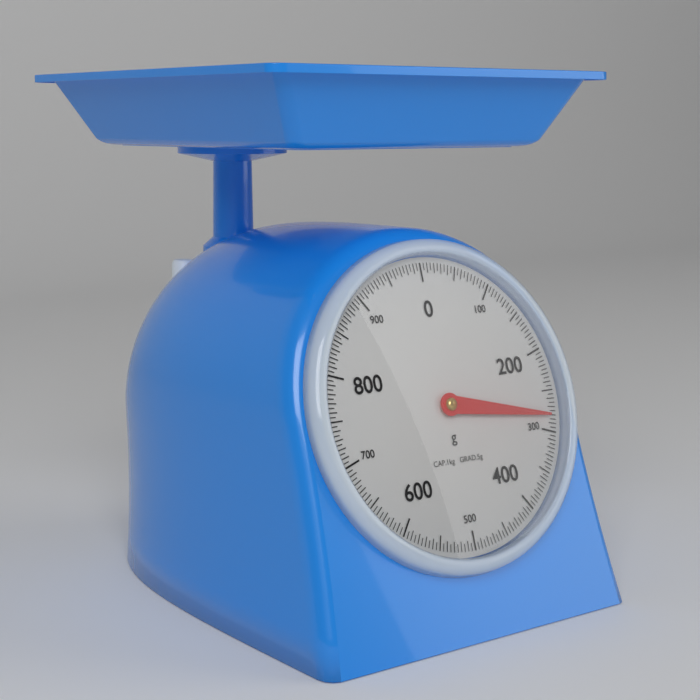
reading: 280 g
